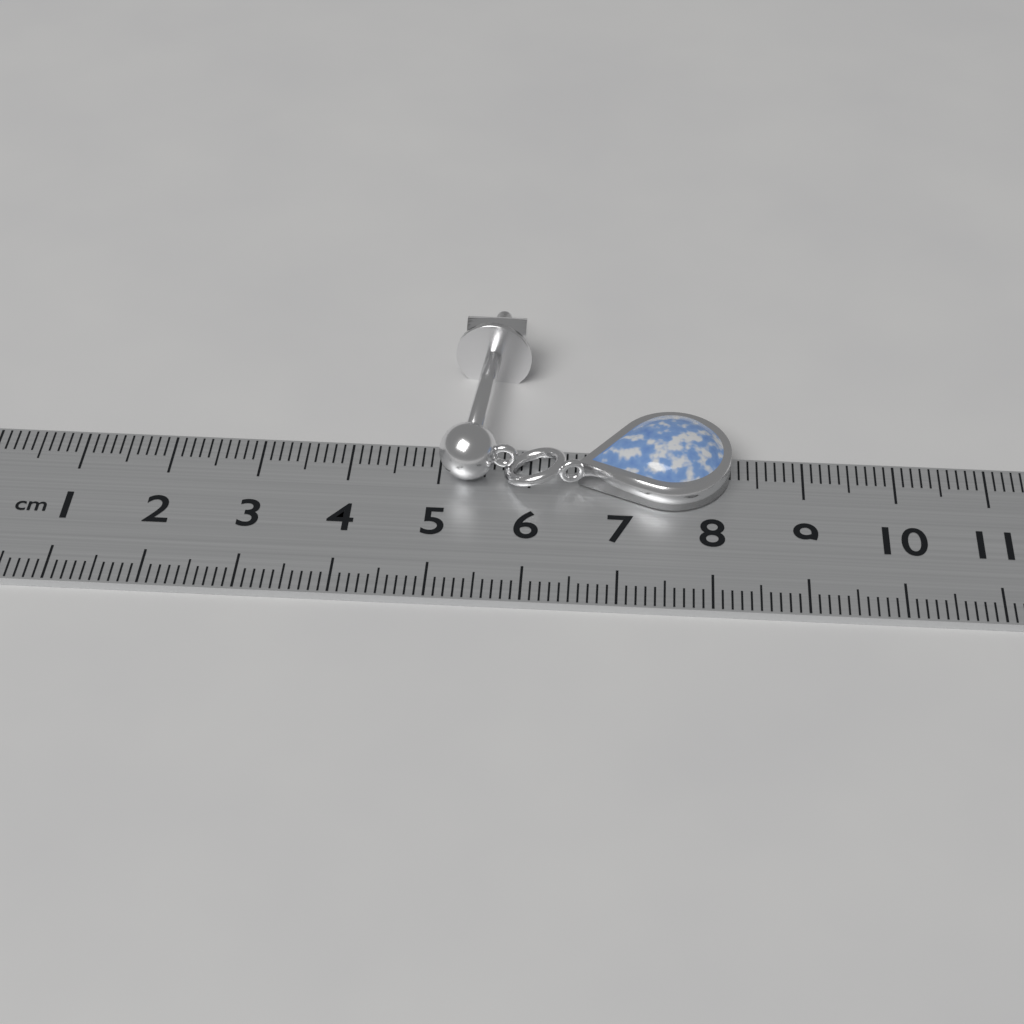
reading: 8.2 cm
